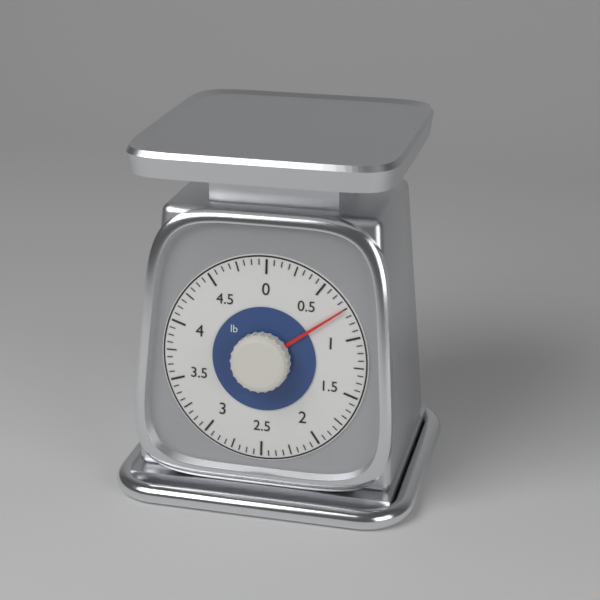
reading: 0.7500 lb
